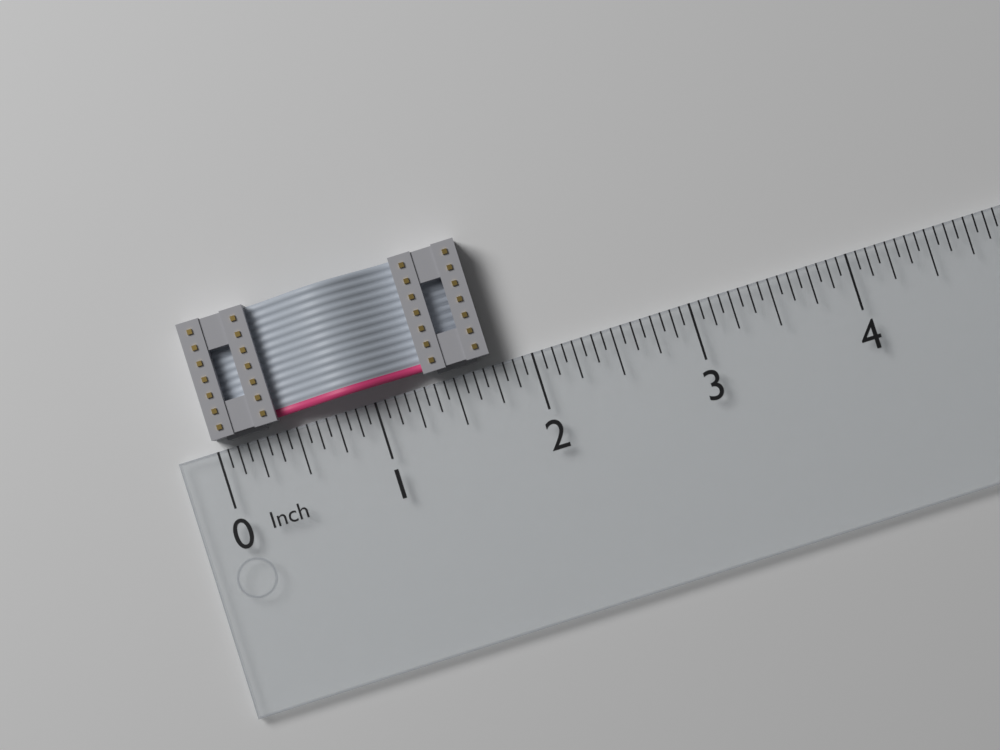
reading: 1.7500 in
